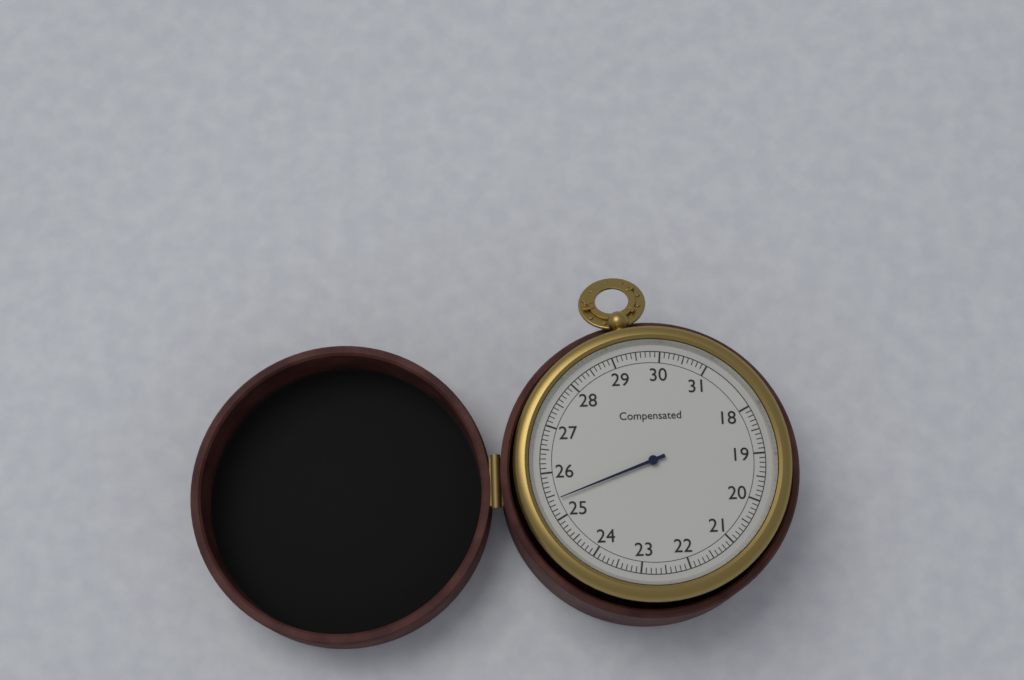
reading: 25.4 (no unit)
